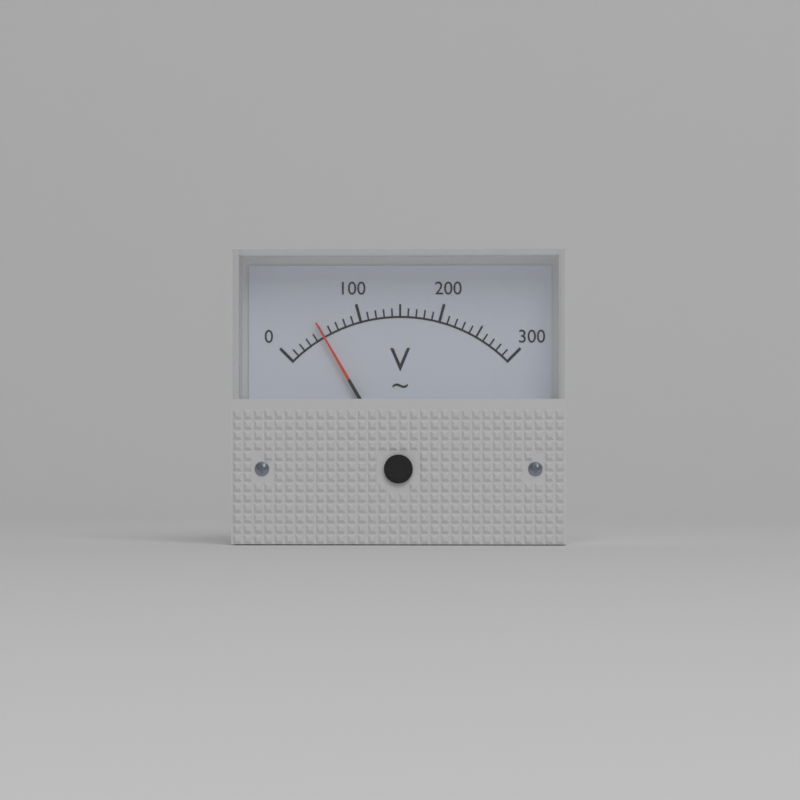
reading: 50 V
